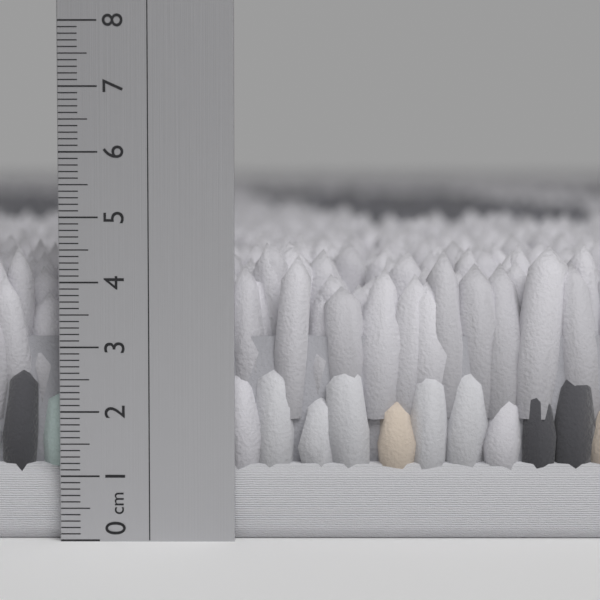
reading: 4.6 cm
